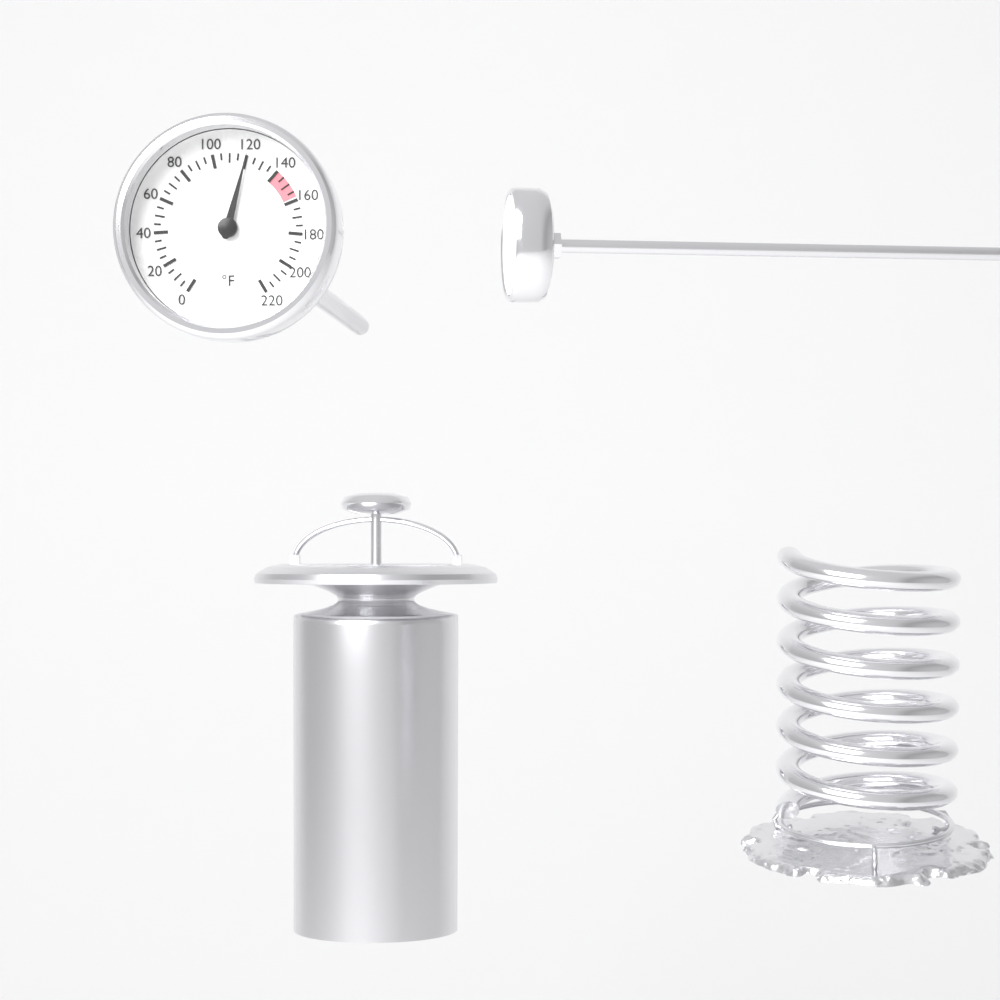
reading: 120 °F
